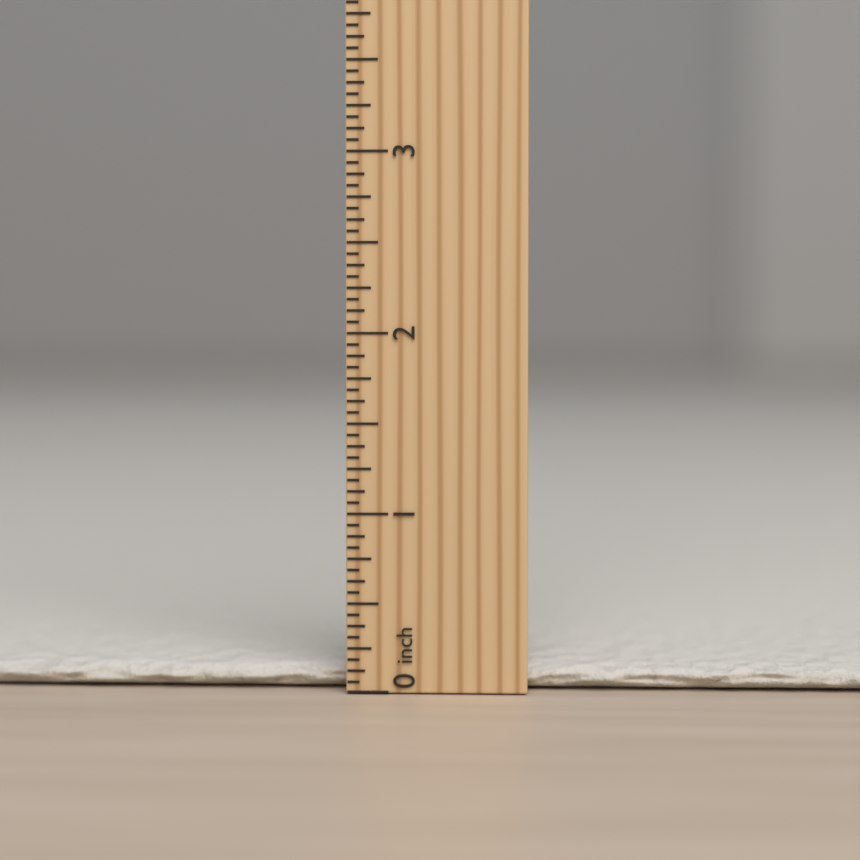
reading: 0.1250 inch
